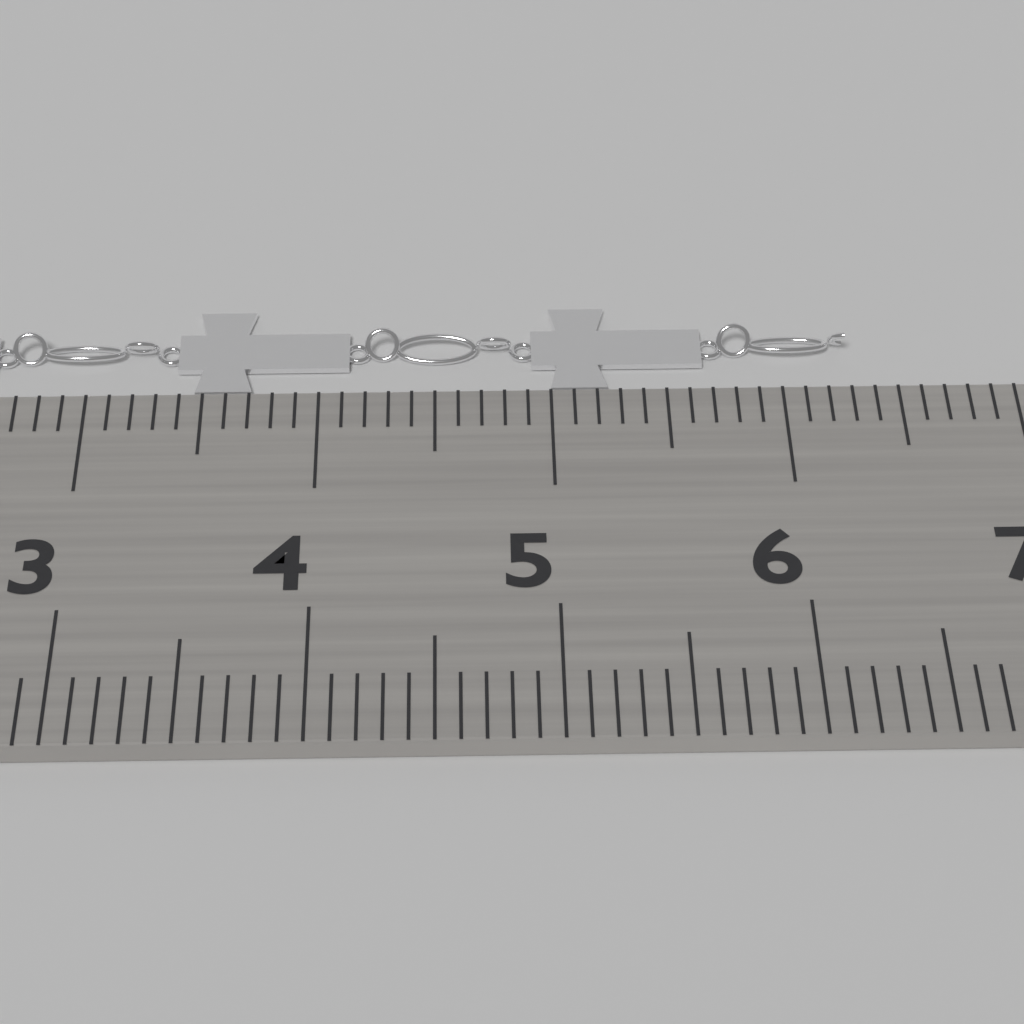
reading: 6.3 cm
